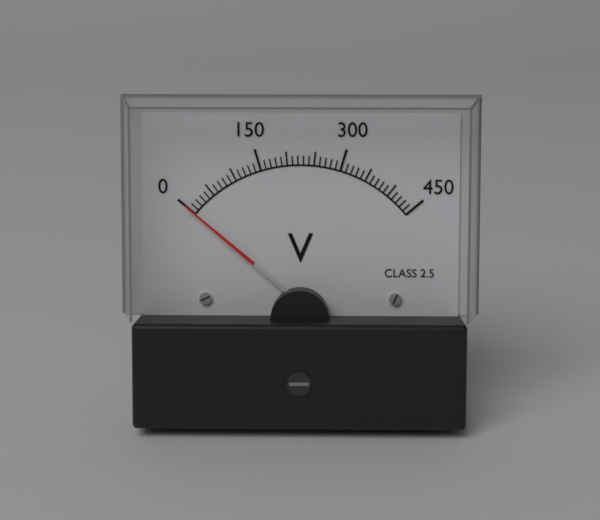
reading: 0 V
